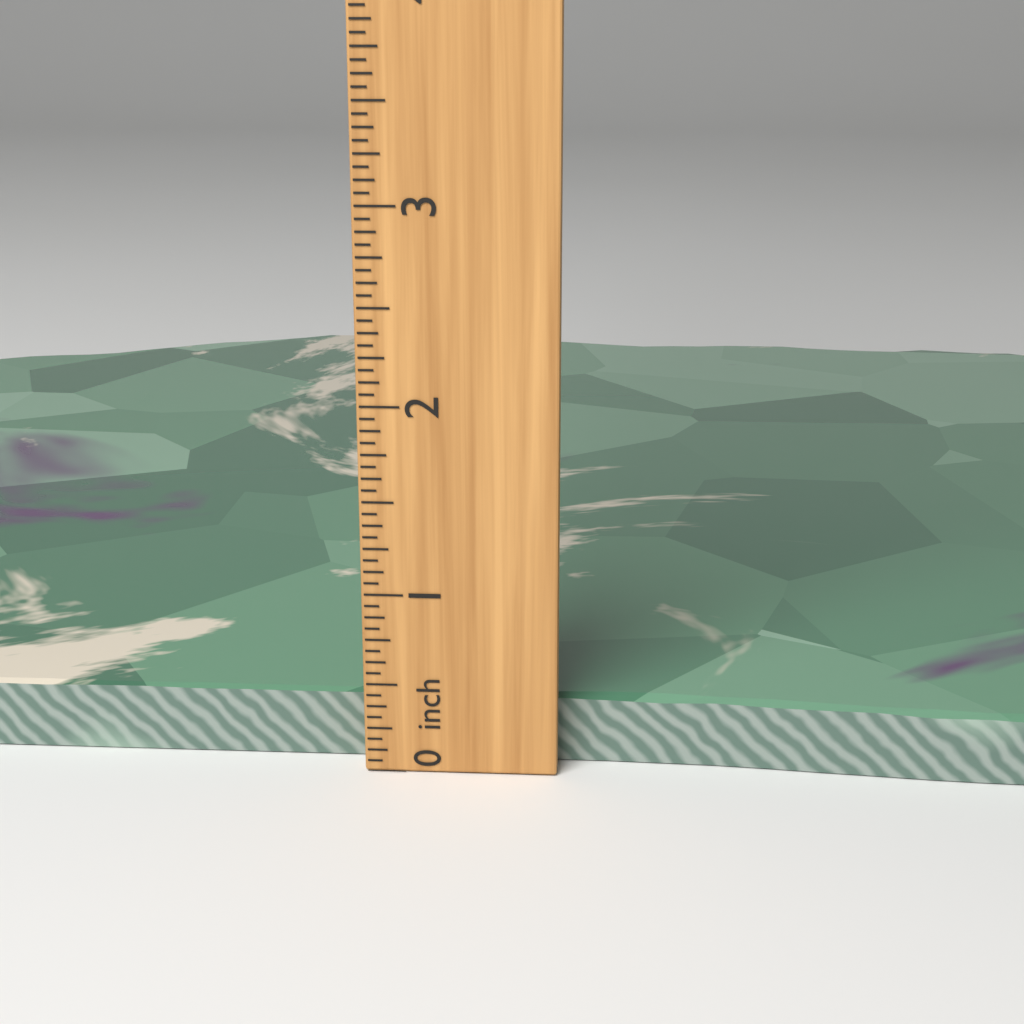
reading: 0.3750 inch
